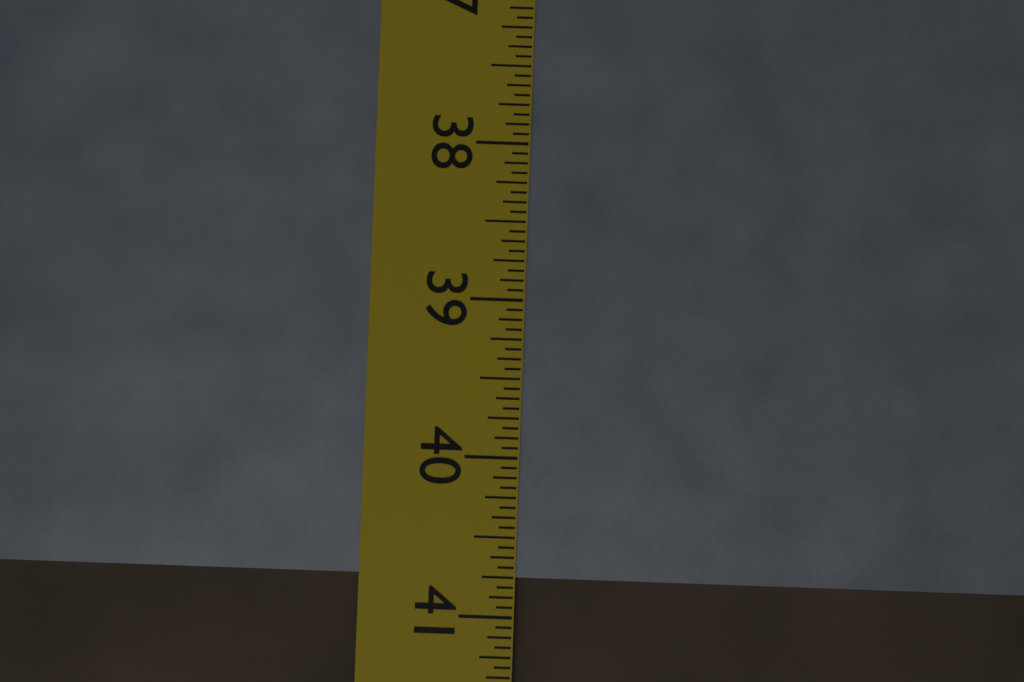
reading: 40.7500 in
